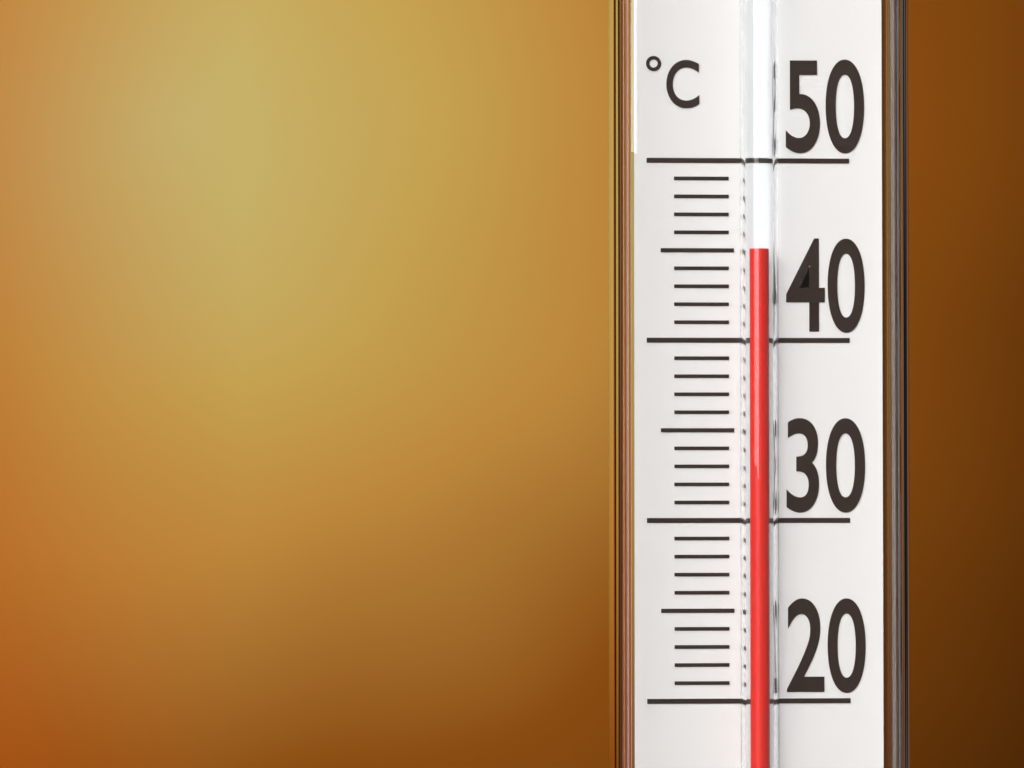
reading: 45 °C
